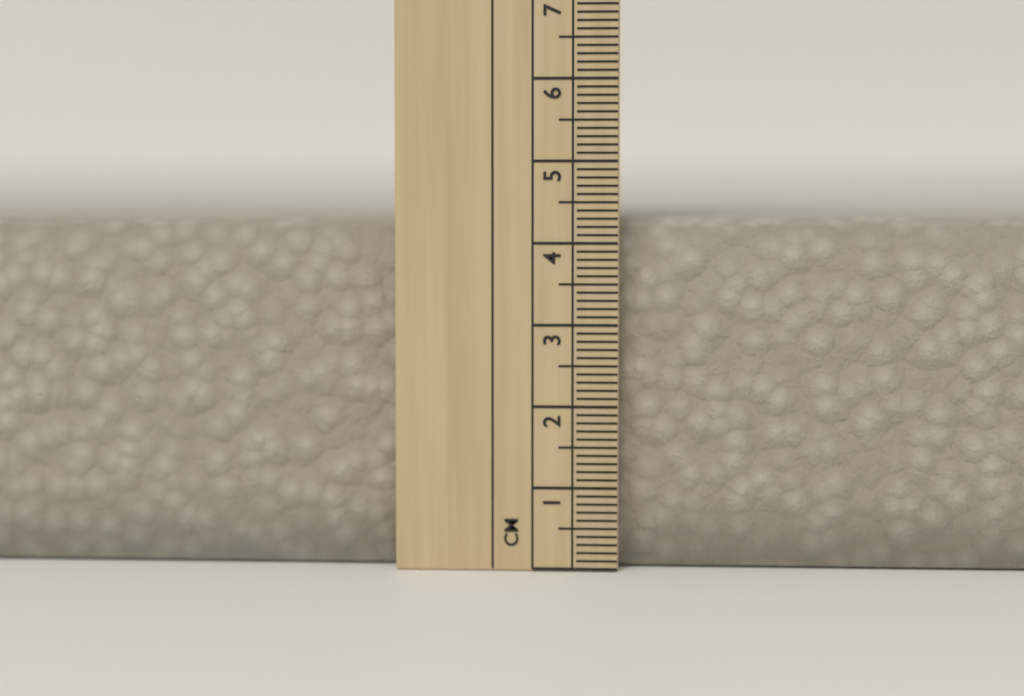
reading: 4.3 cm
